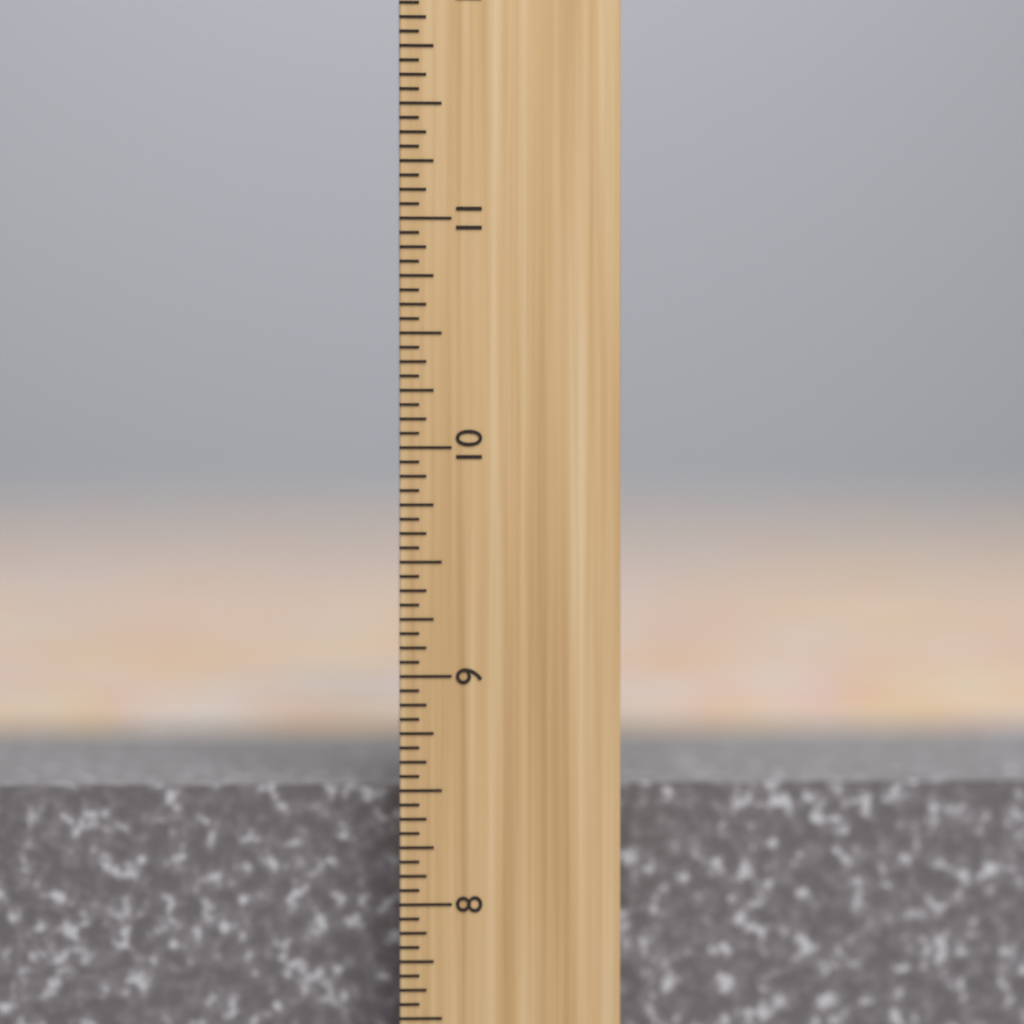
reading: 8.5000 inch
